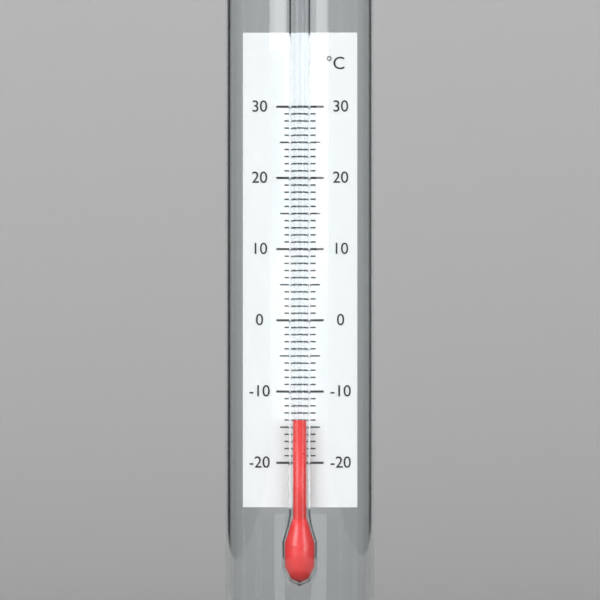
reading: -14 °C
